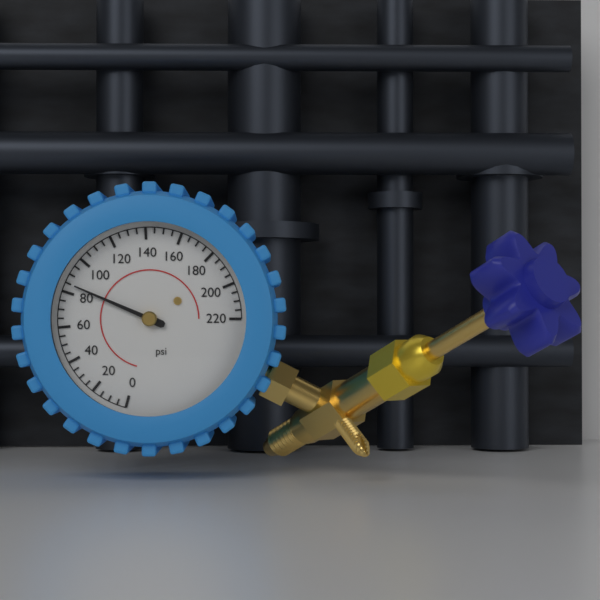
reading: 85 psi
